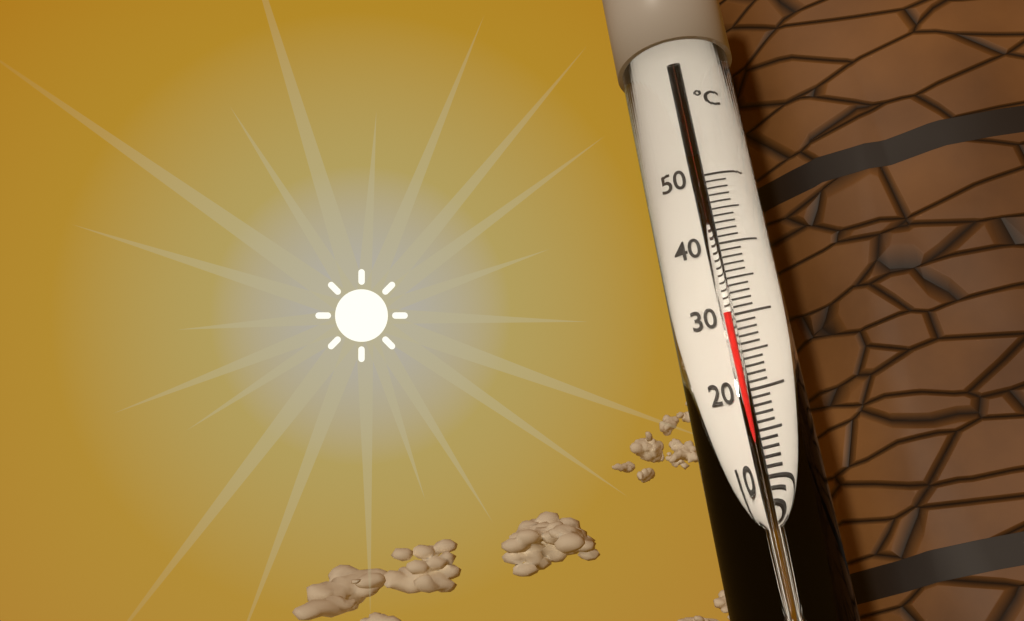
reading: 30 °C
